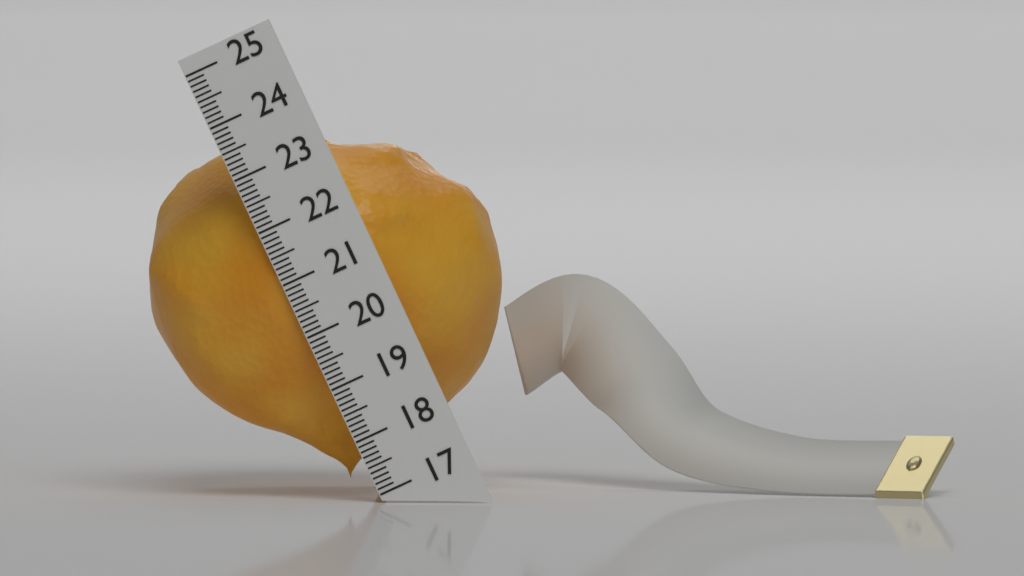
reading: 23.6 (no unit)
